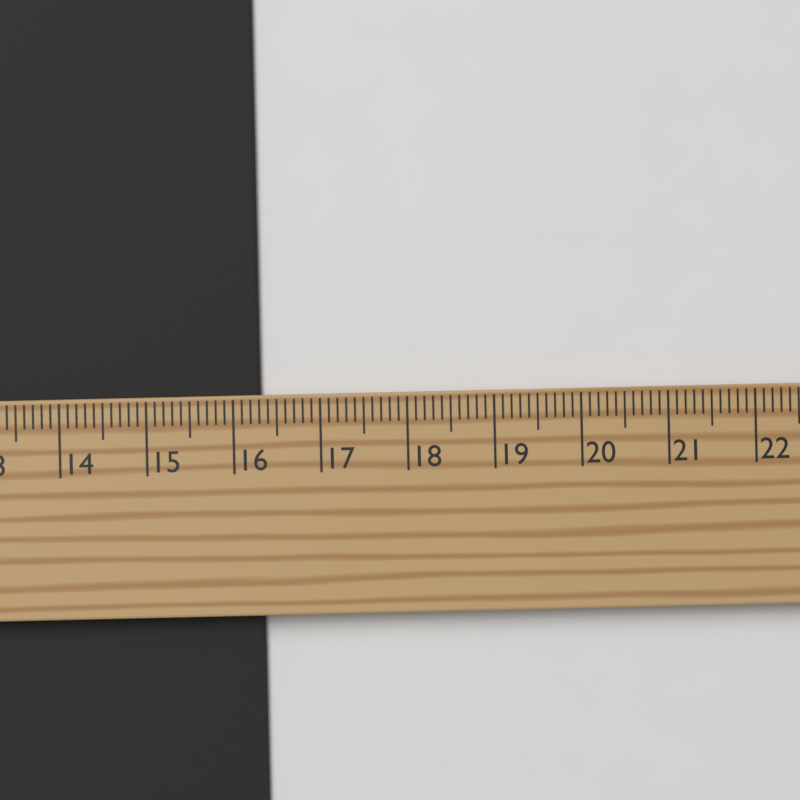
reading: 16.3 cm
